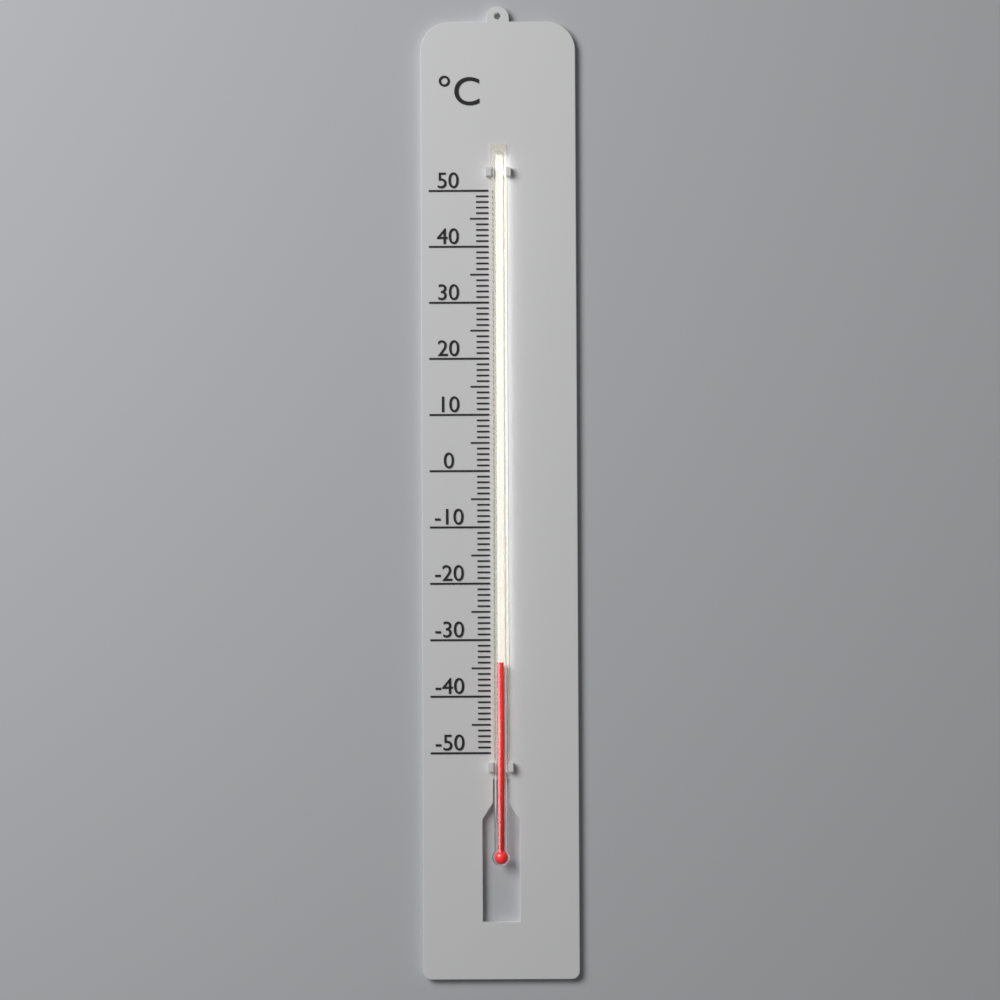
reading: -34 °C
